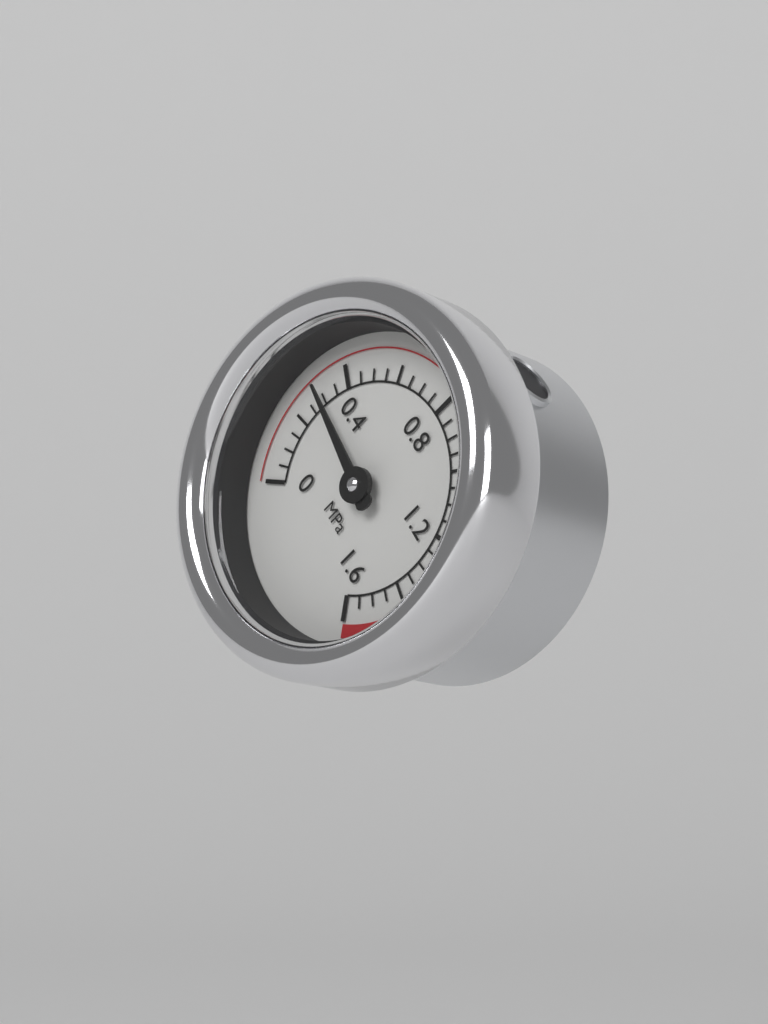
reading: 0.30 MPa
